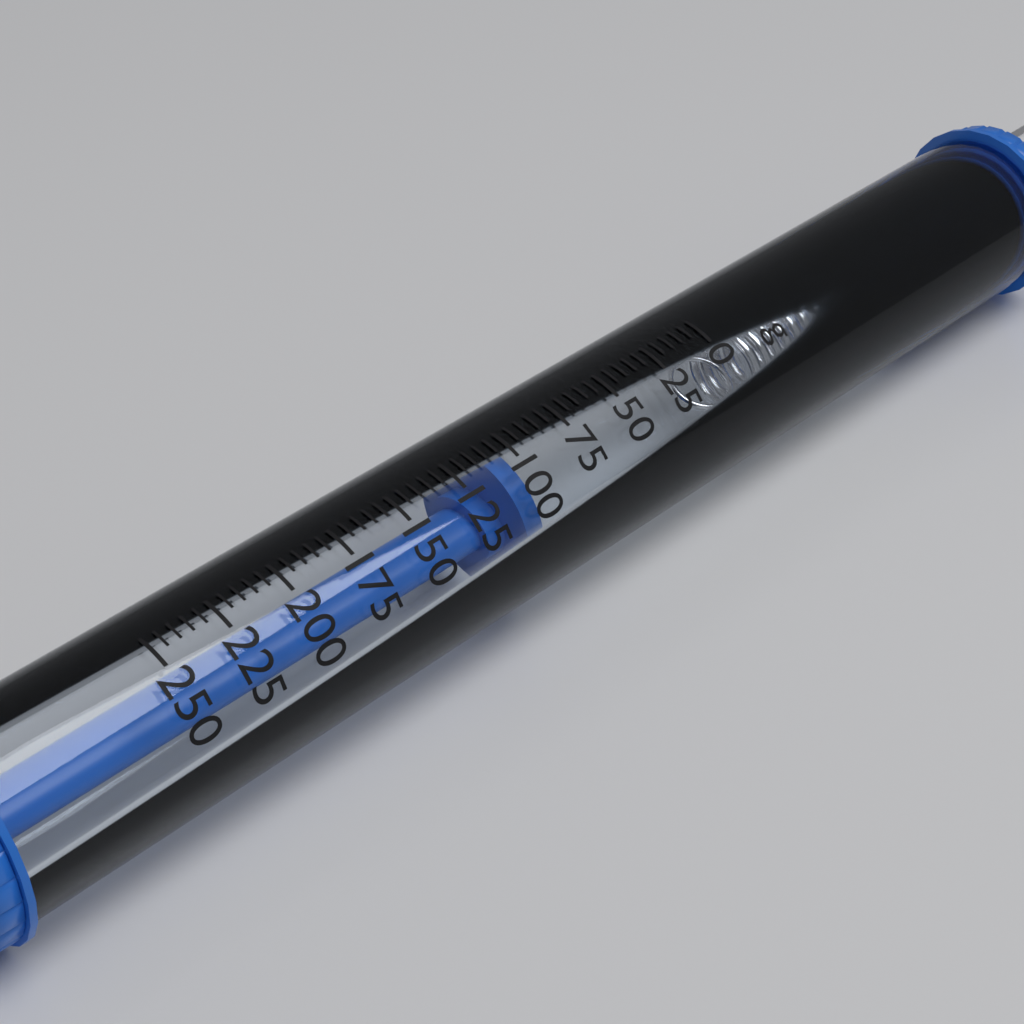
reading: 100 g
